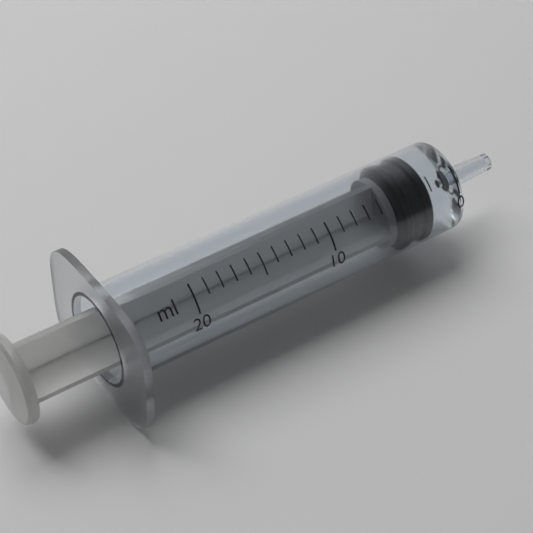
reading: 2 ml
